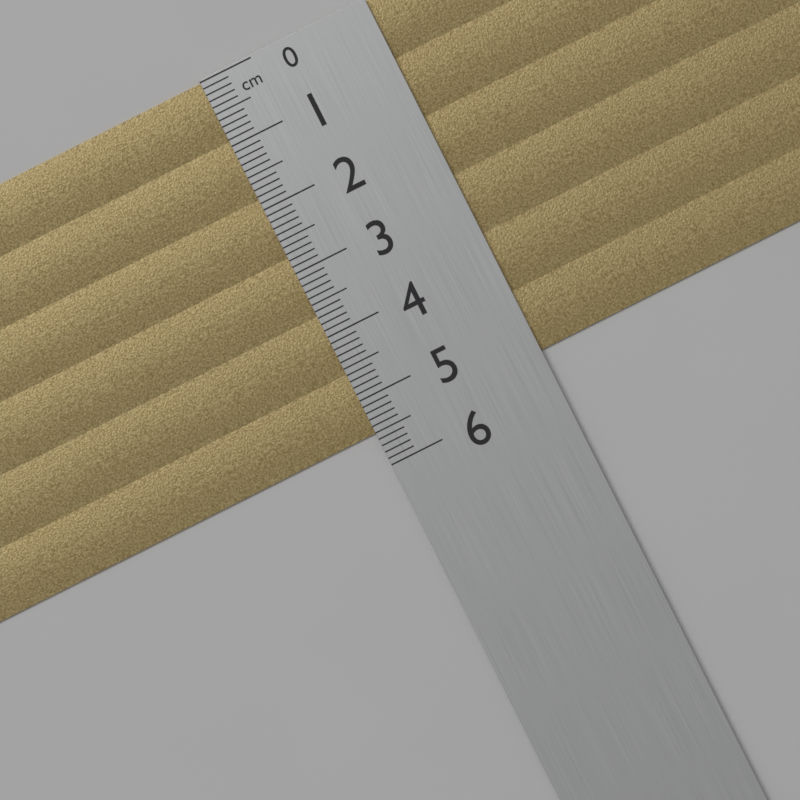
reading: 5.5 cm
